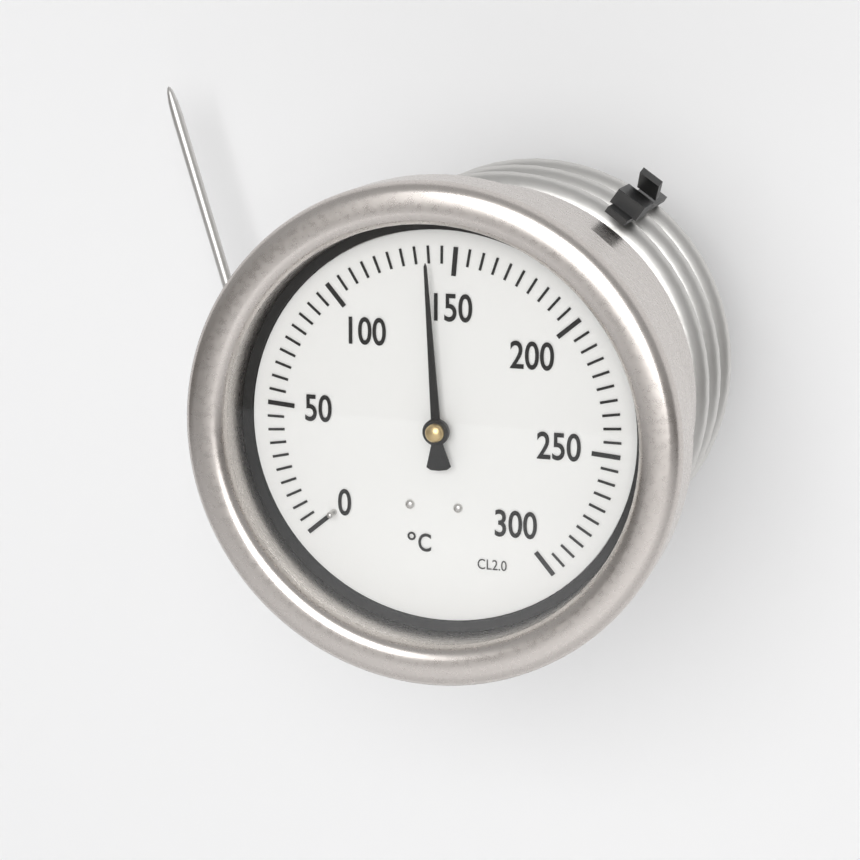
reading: 140 °C
